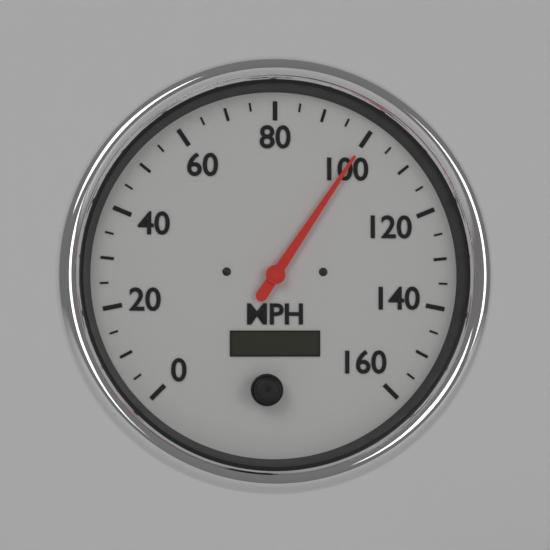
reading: 100 MPH
